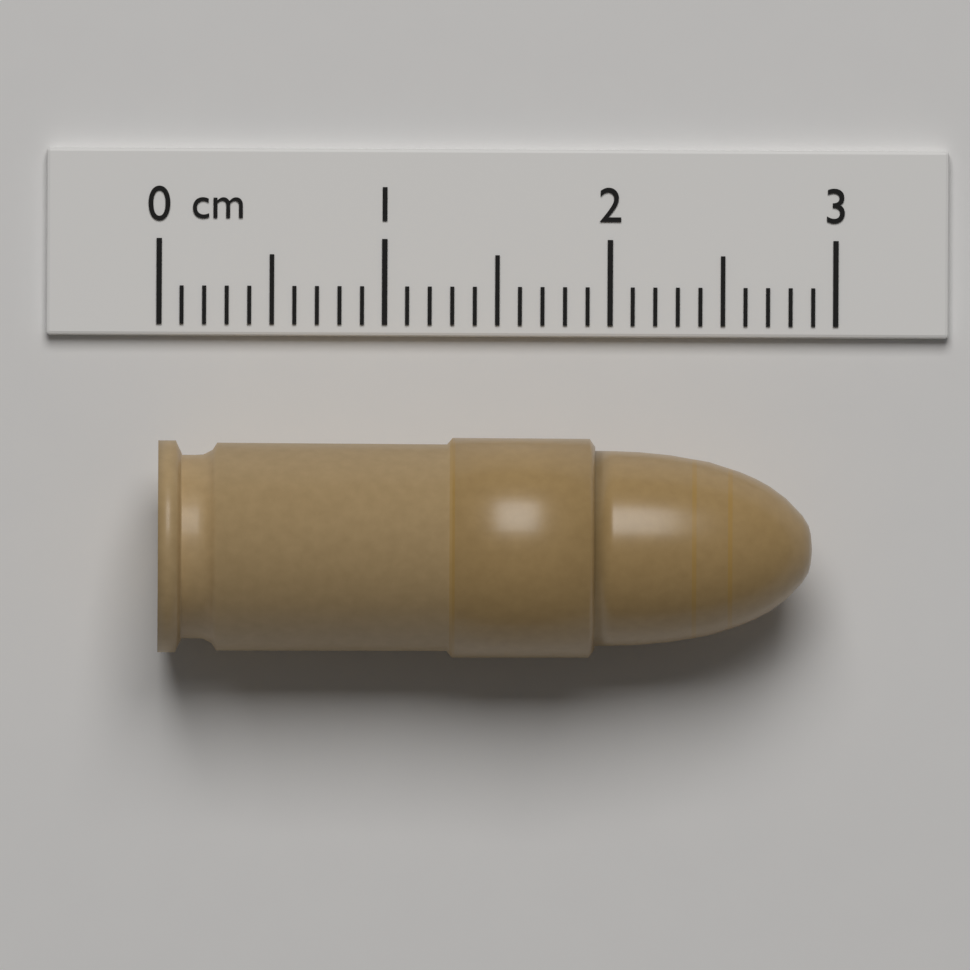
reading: 2.9 cm
